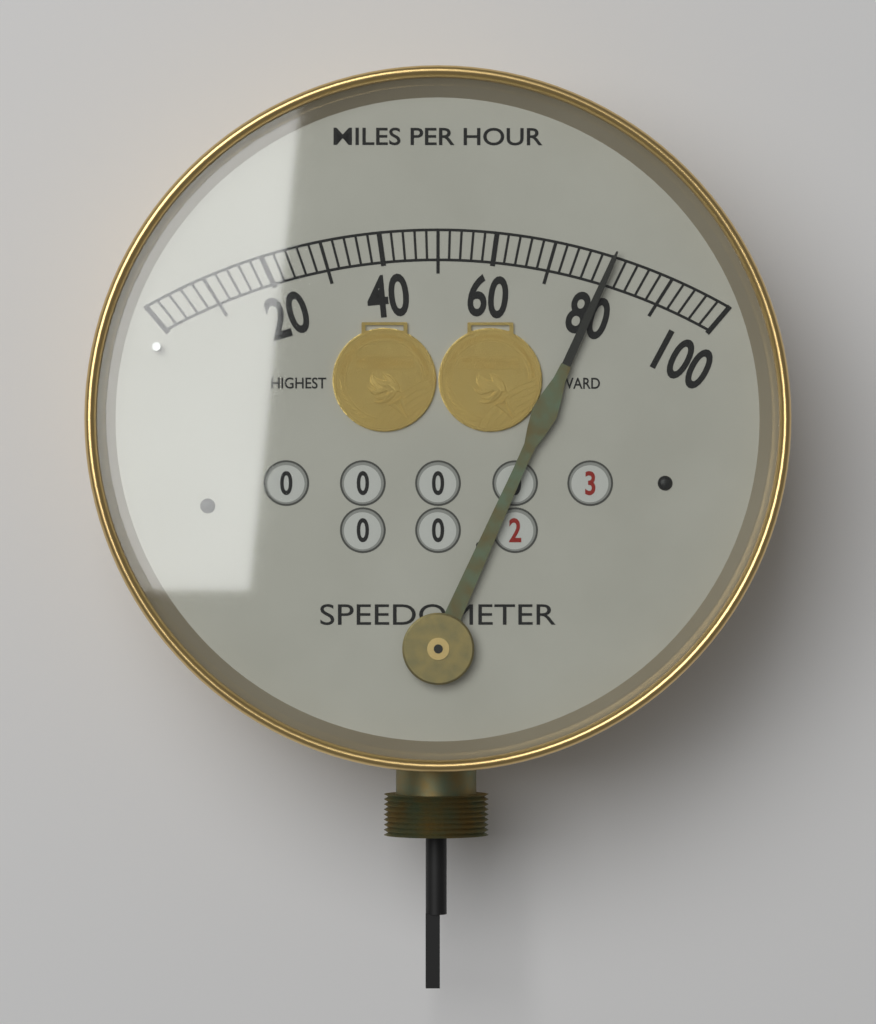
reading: 80 mph
